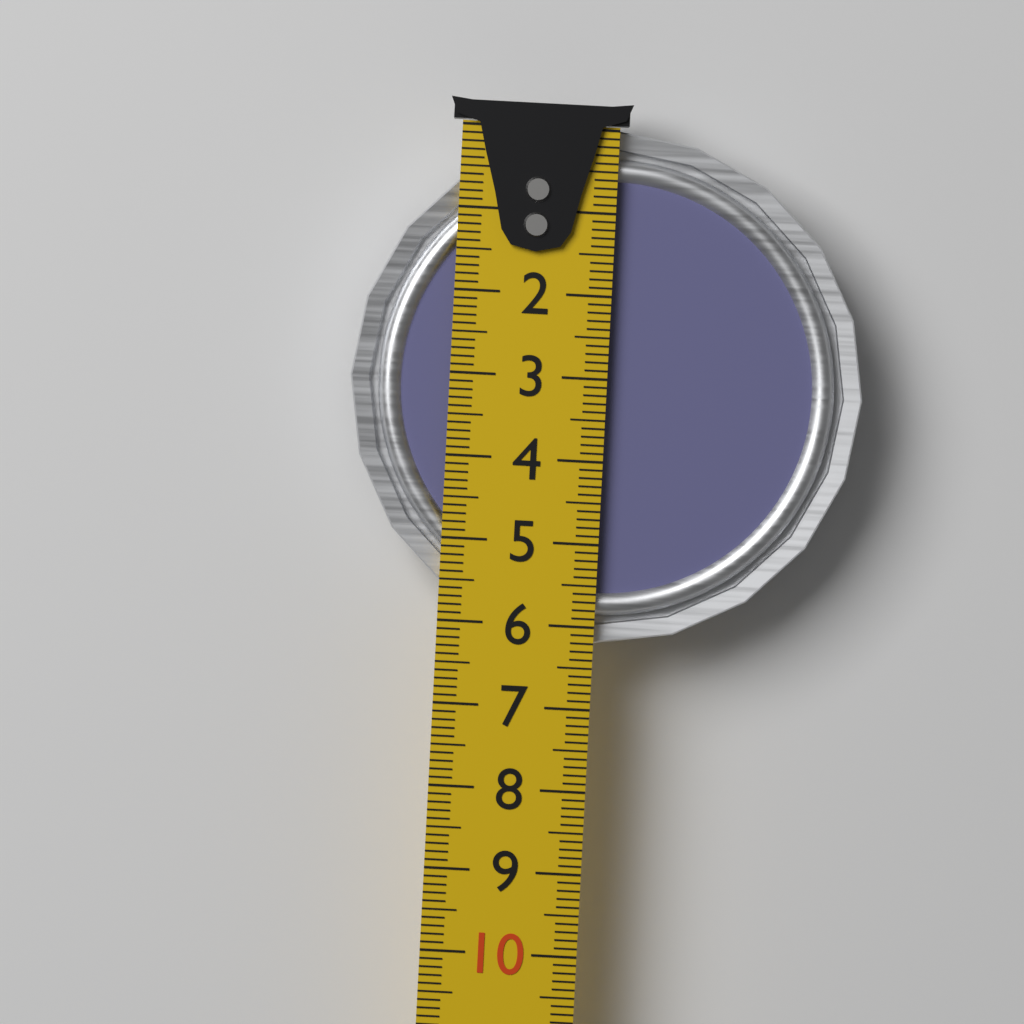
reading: 6.2 cm
